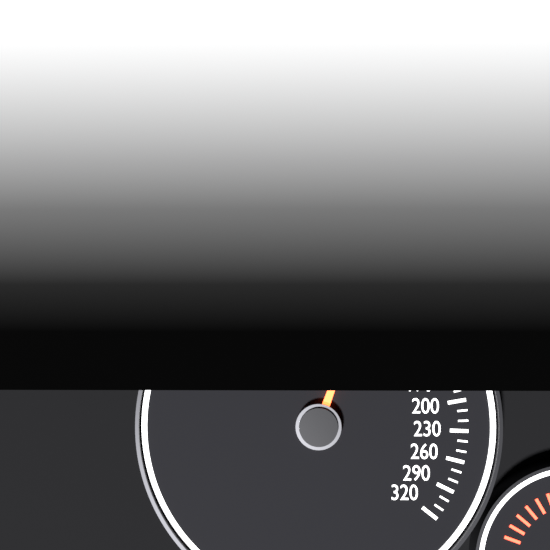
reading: 50 km/h
